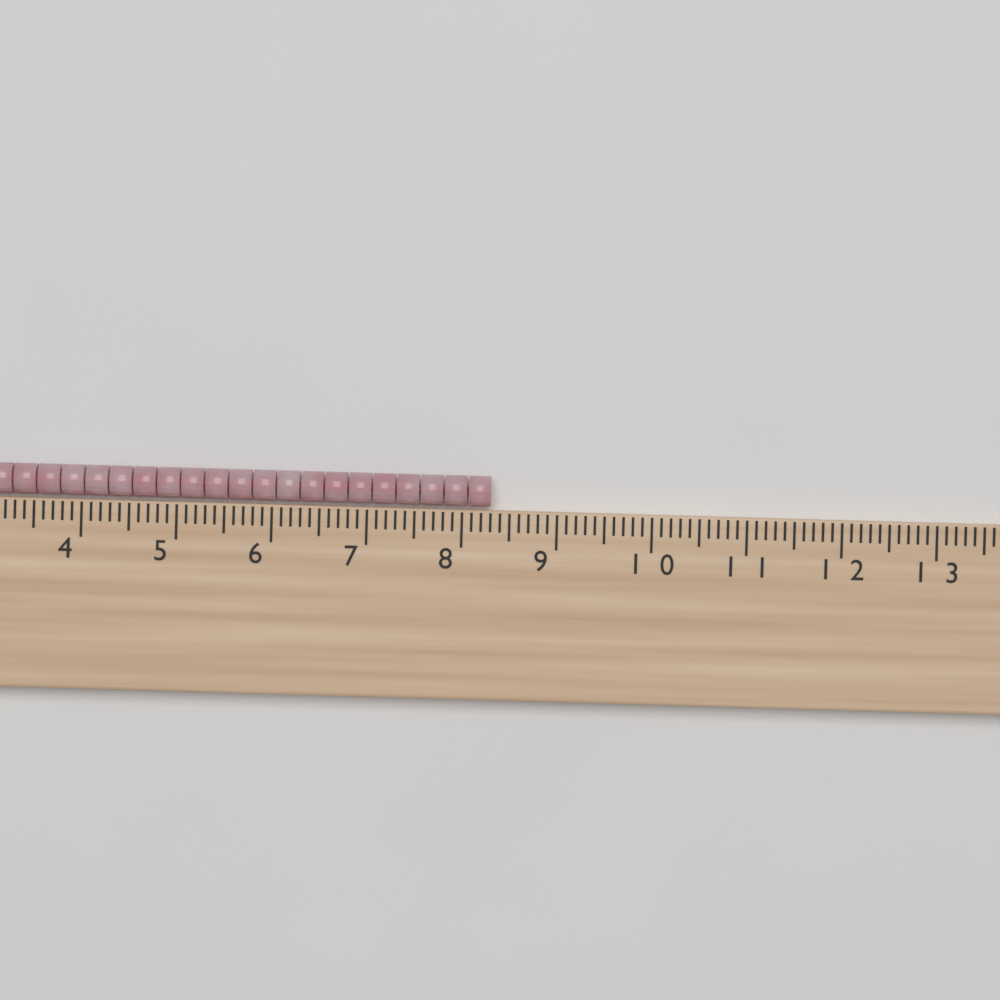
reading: 8.3 cm
